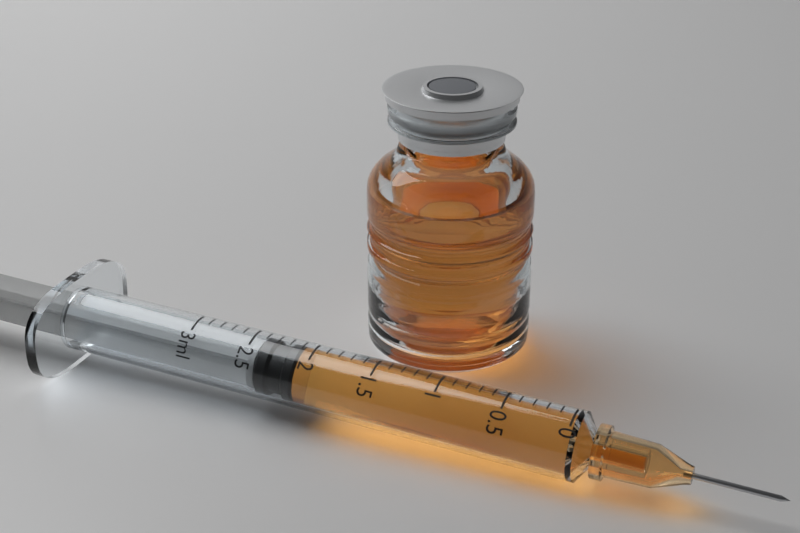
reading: 2.1 ml
